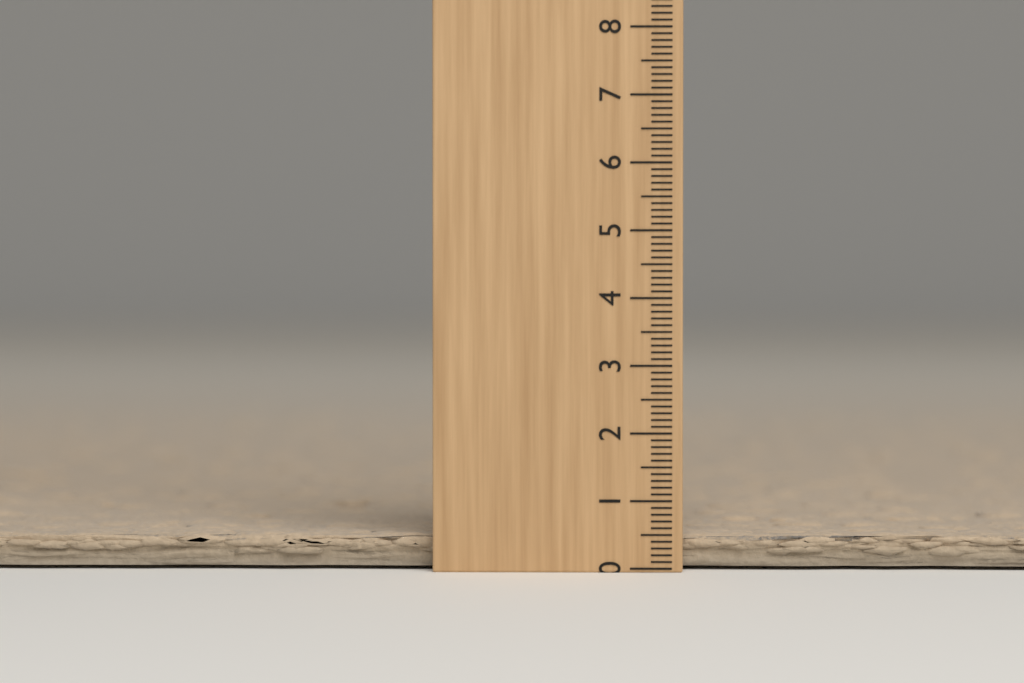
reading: 0.5 (no unit)
